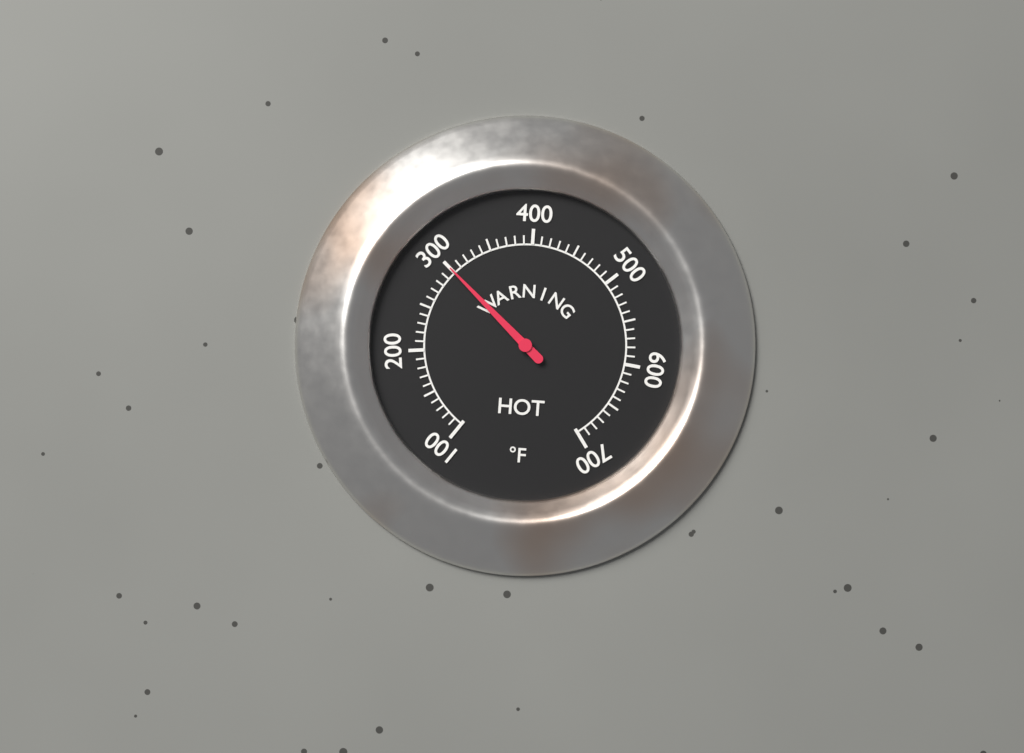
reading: 300 °F
